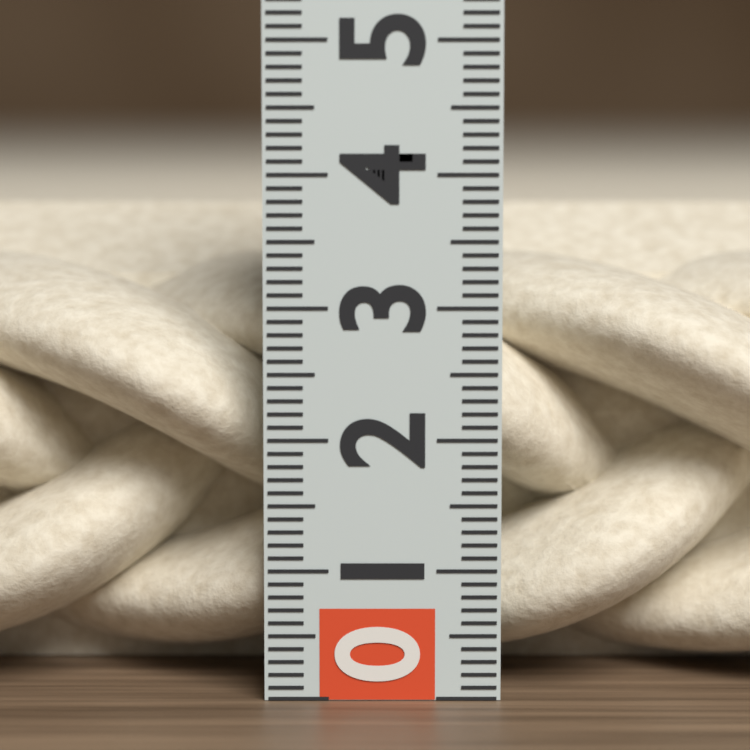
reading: 3.7 (no unit)
